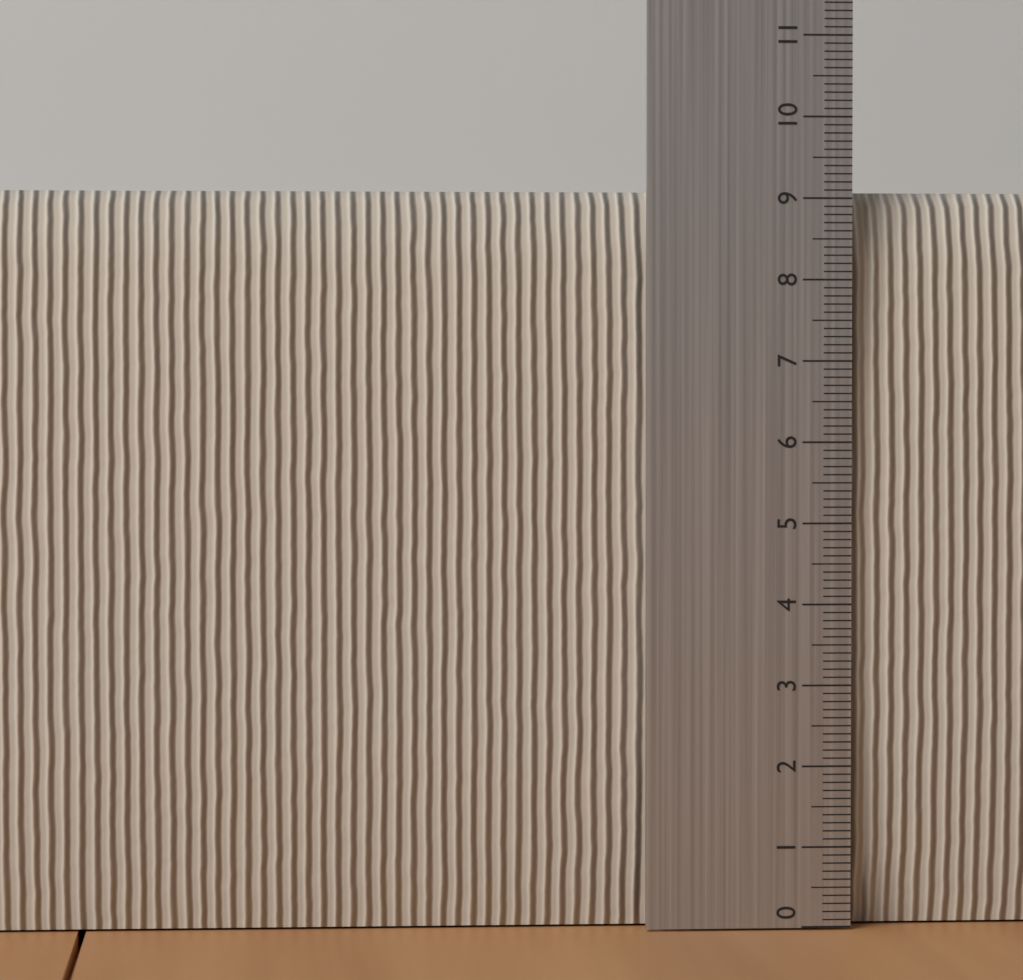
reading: 9.1 (no unit)
